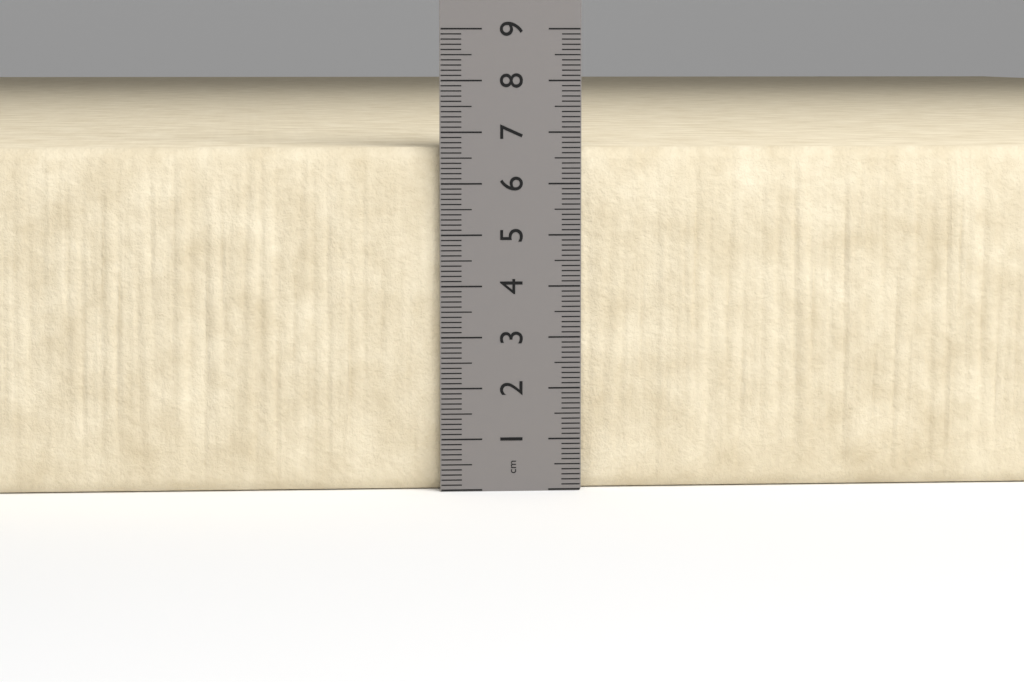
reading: 6.7 cm
